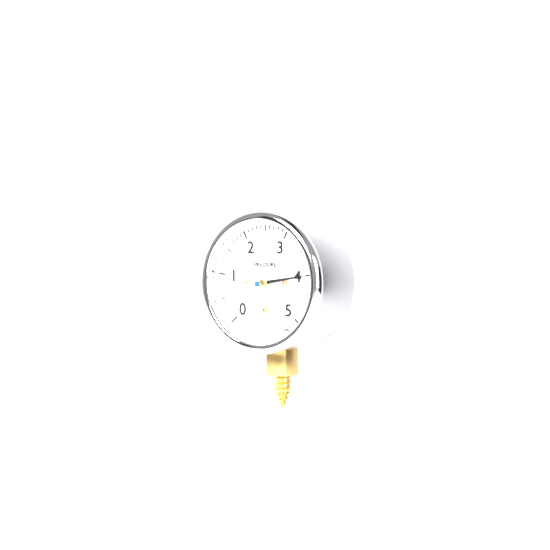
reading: 4.0 psi
